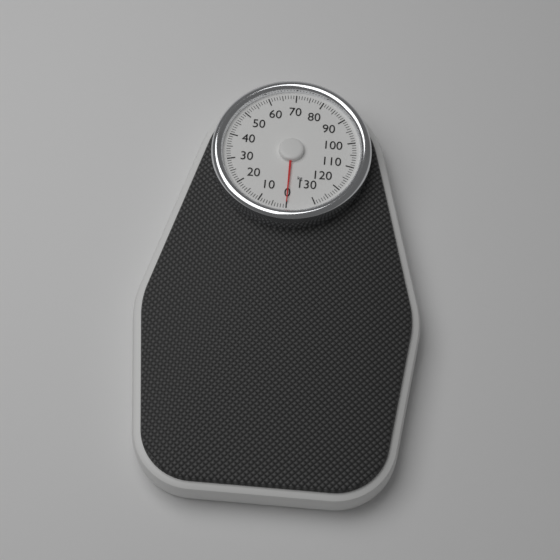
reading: 0 kg
